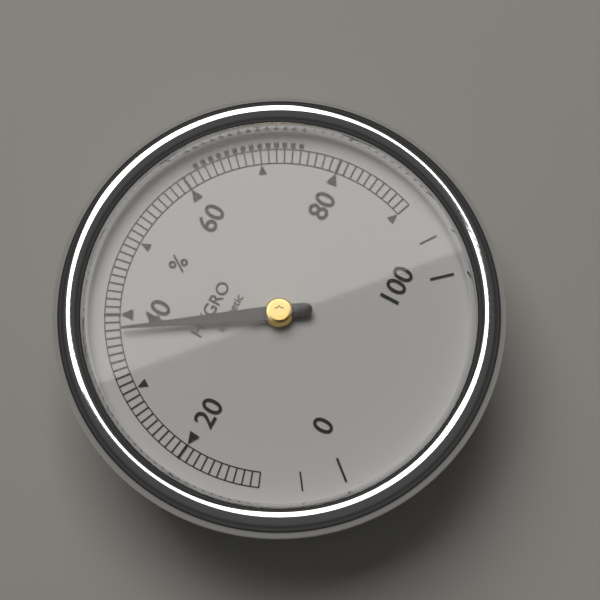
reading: 38 %
